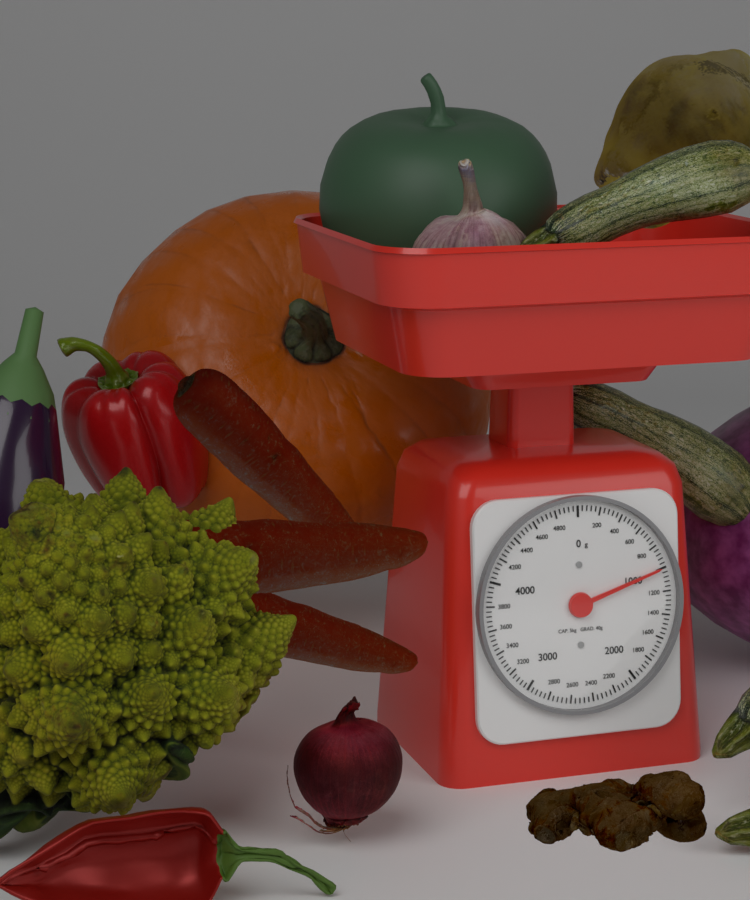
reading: 1000 g
